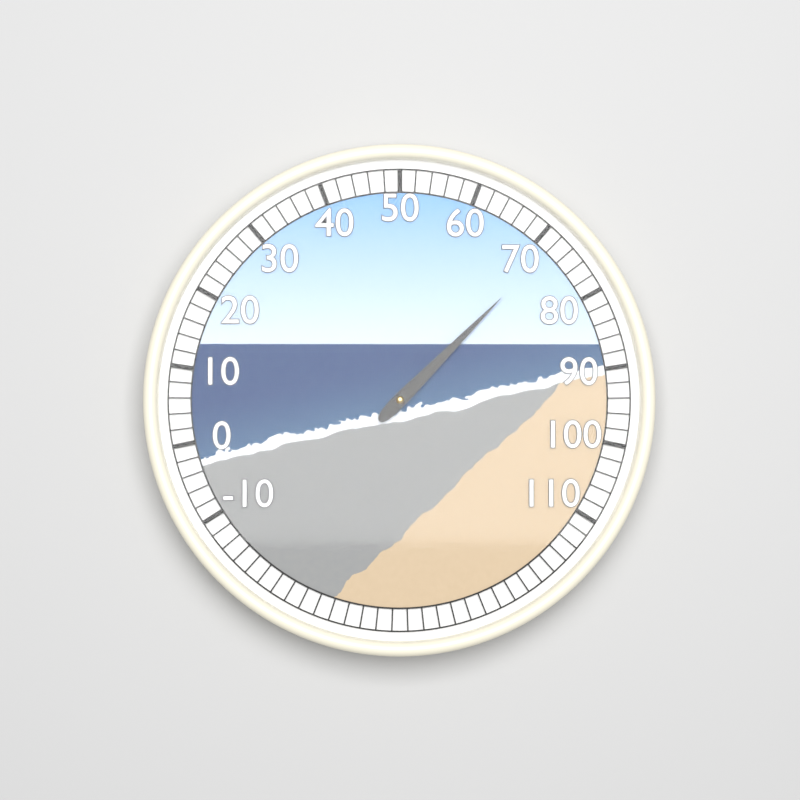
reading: 72 (no unit)
